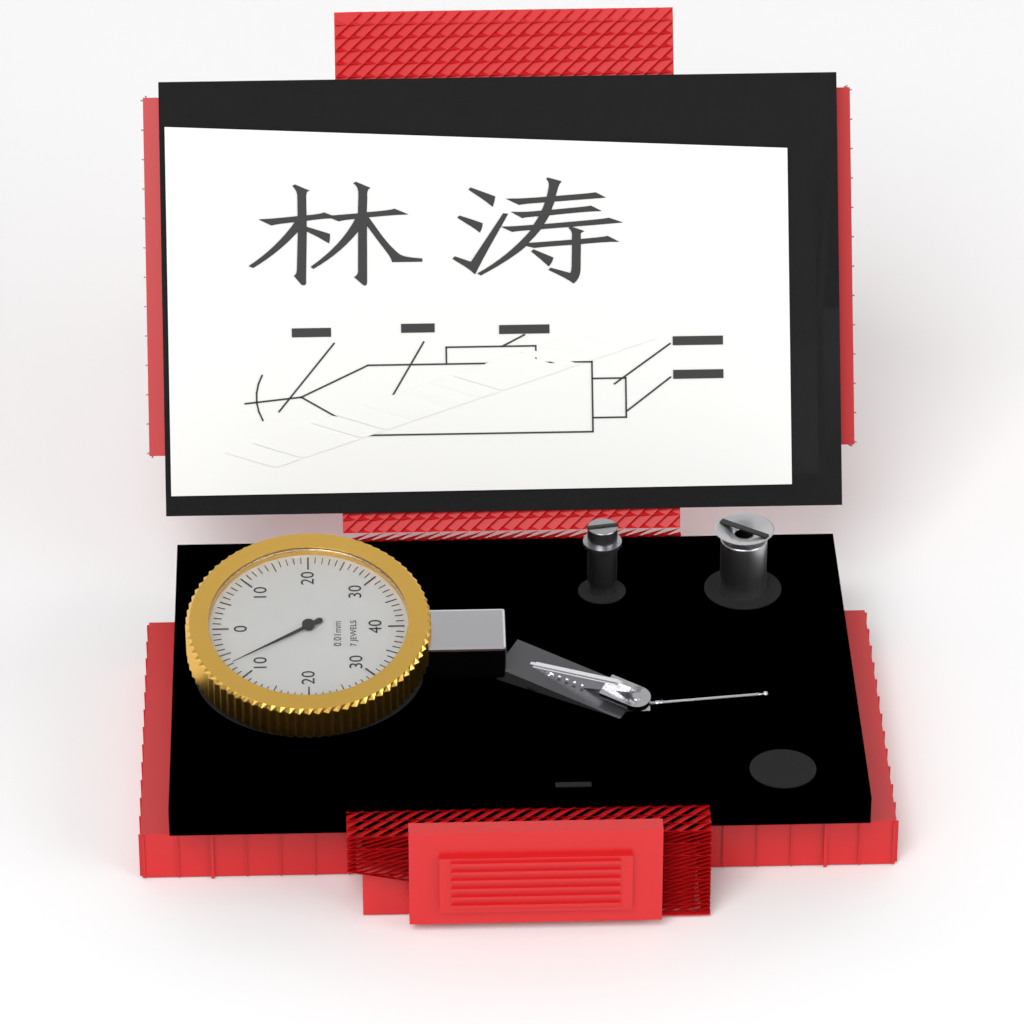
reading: 7 0.01mm
